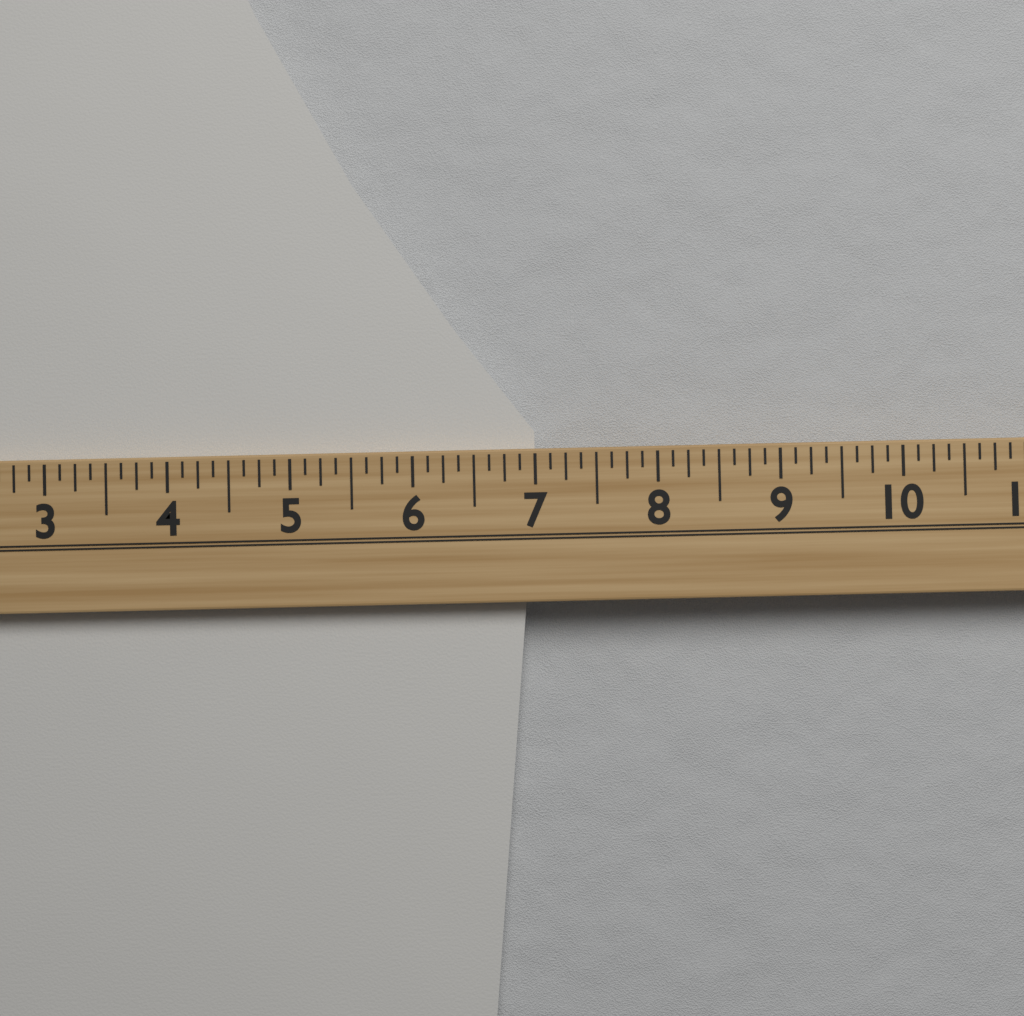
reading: 7.000 (no unit)
